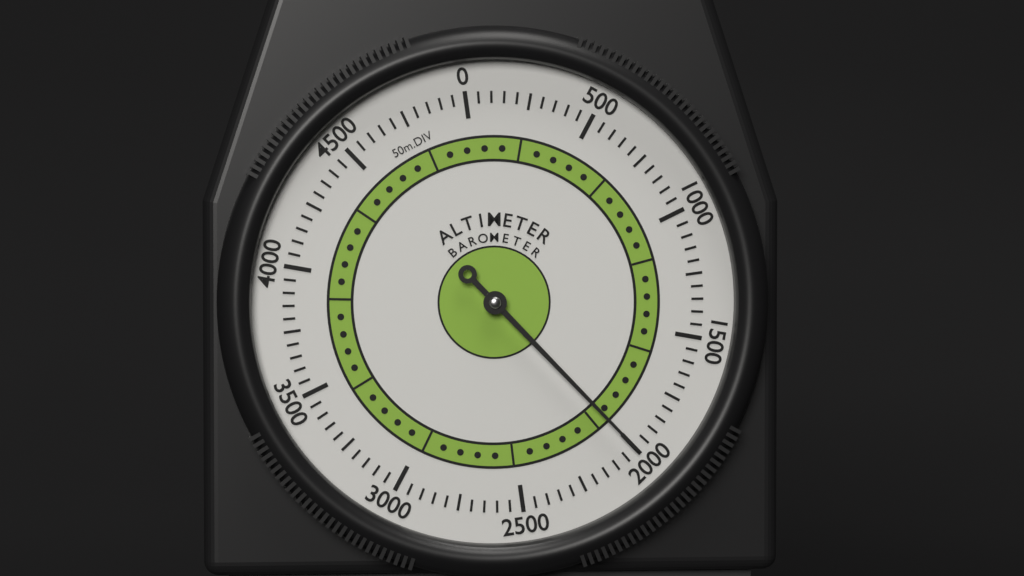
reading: 2000 m
